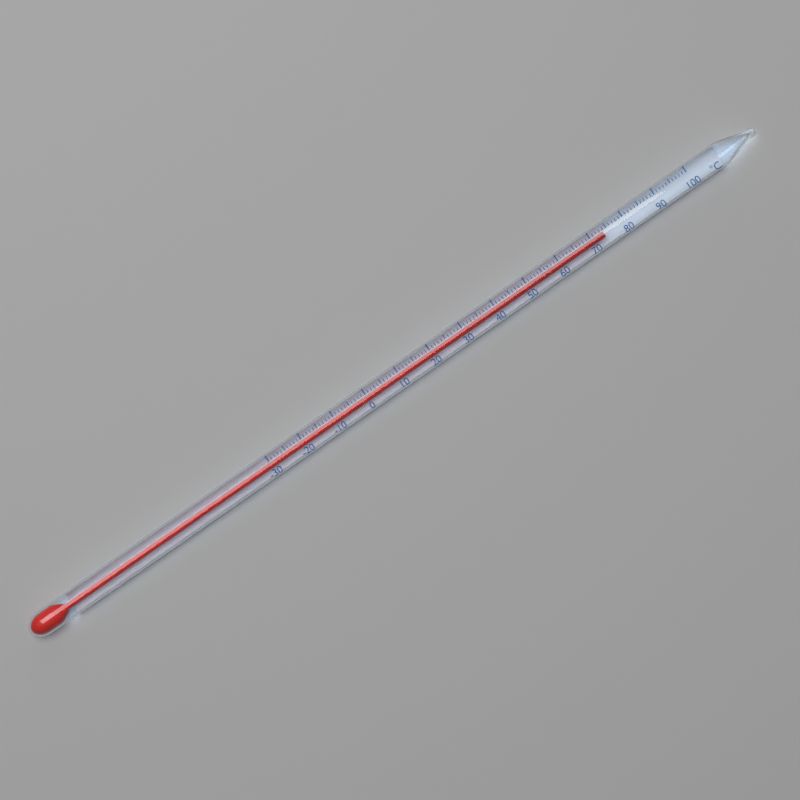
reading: 74 °C
